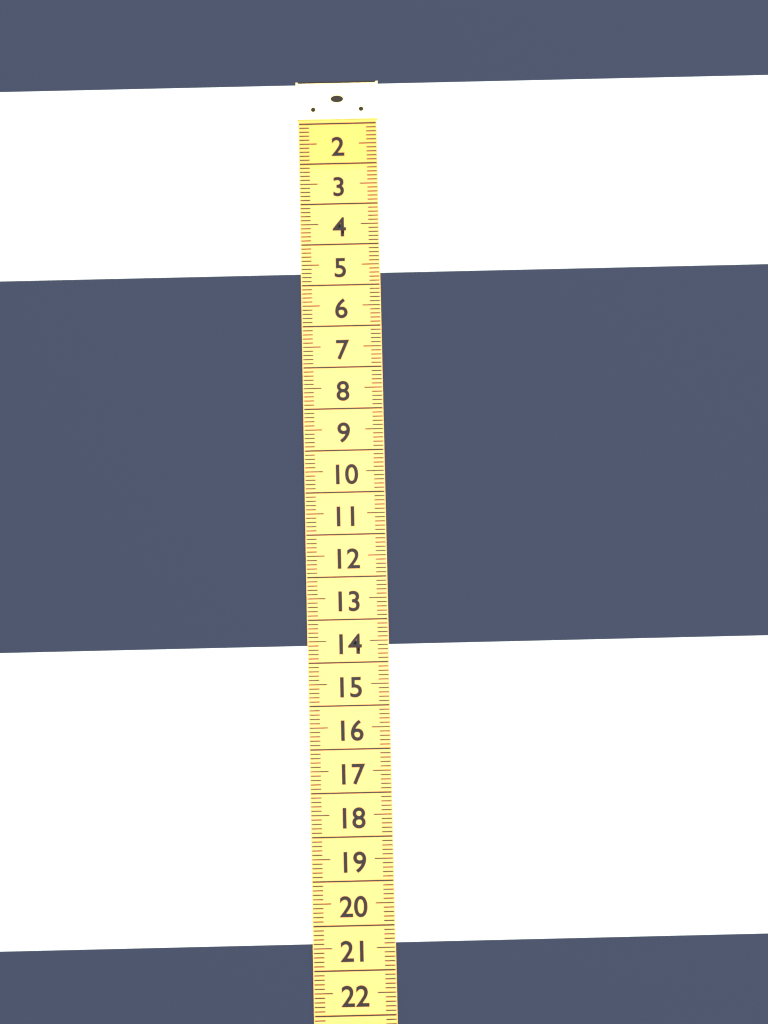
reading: 4.7 (no unit)
